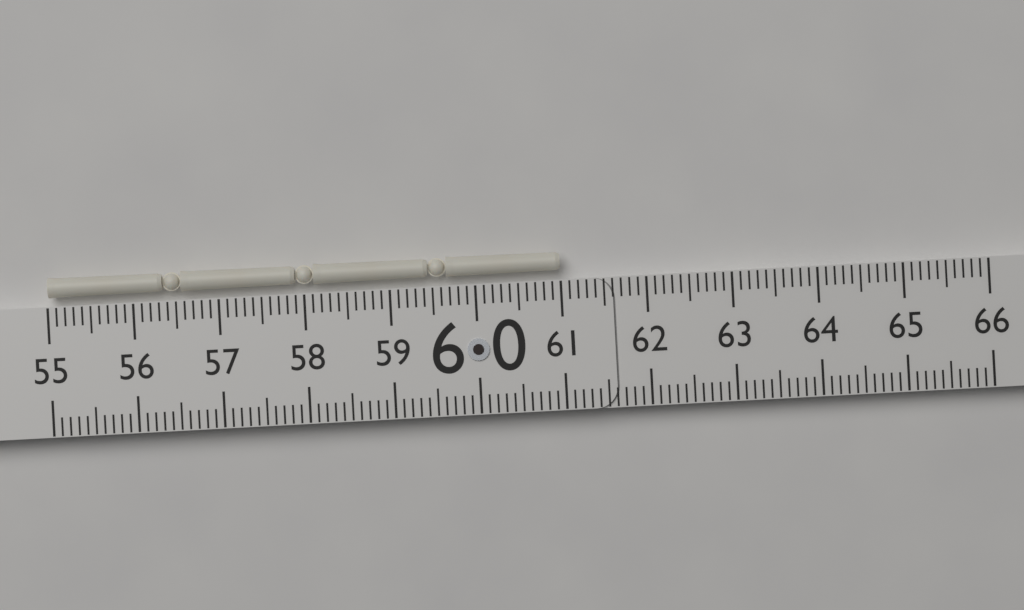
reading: 61.0 (no unit)
